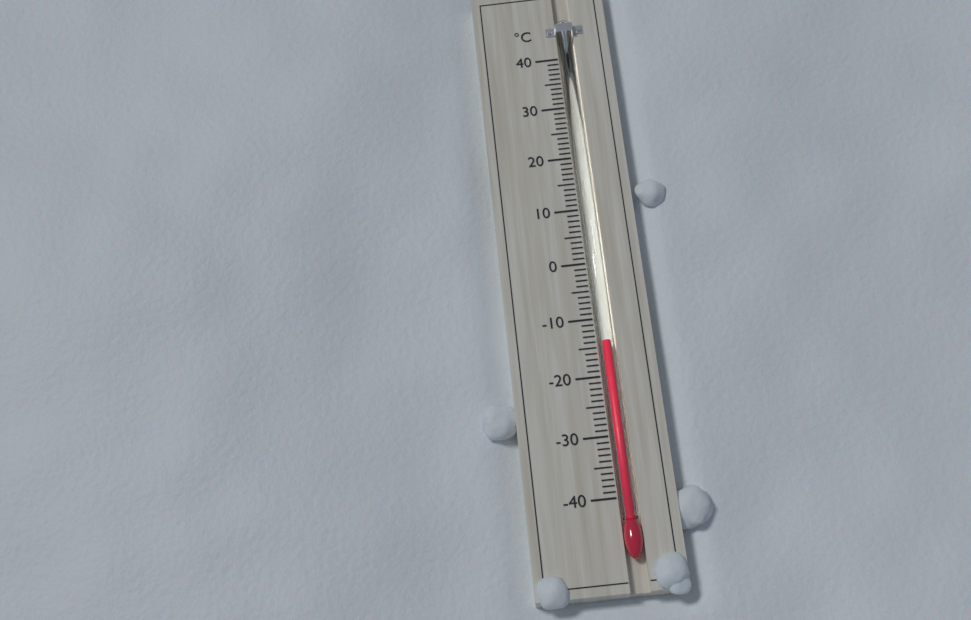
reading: -14 °C
